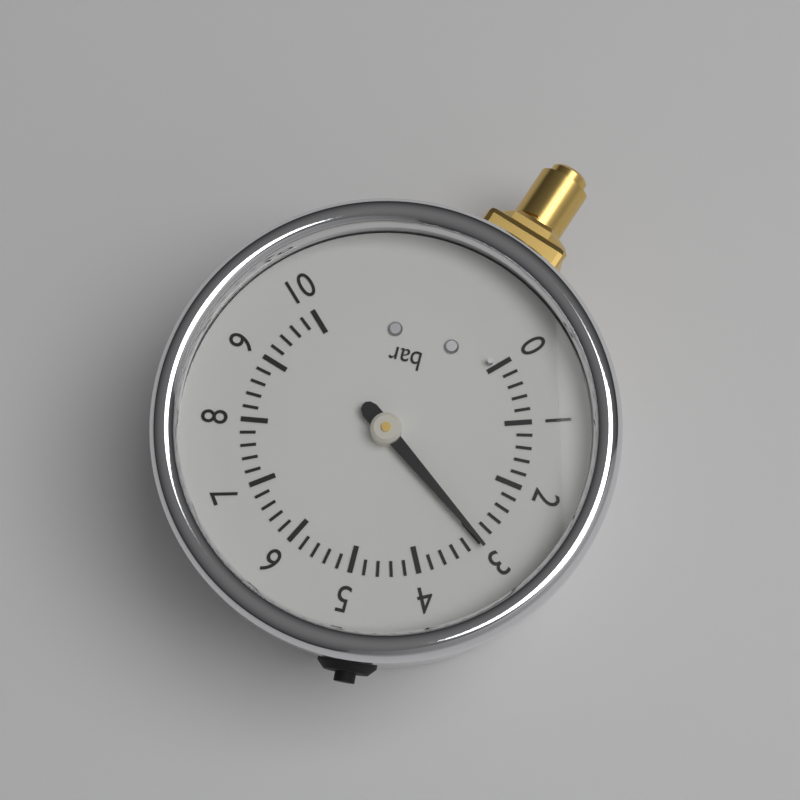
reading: 3.0 bar
